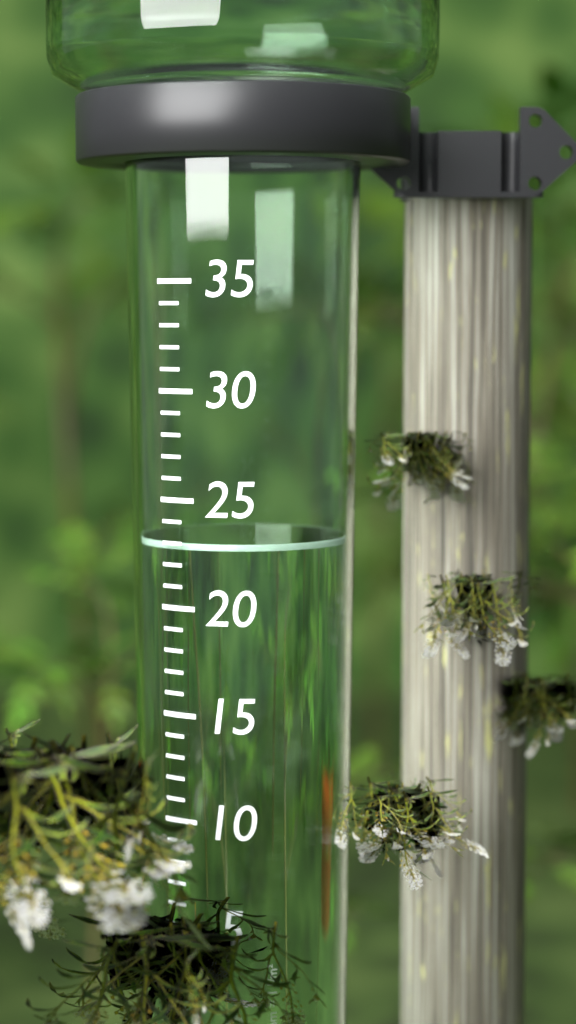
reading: 23 mm
